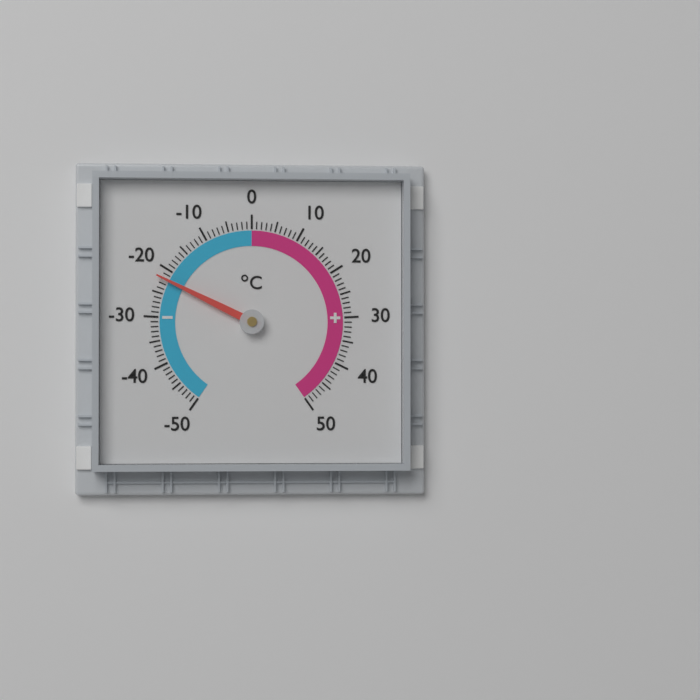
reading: -22 °C
